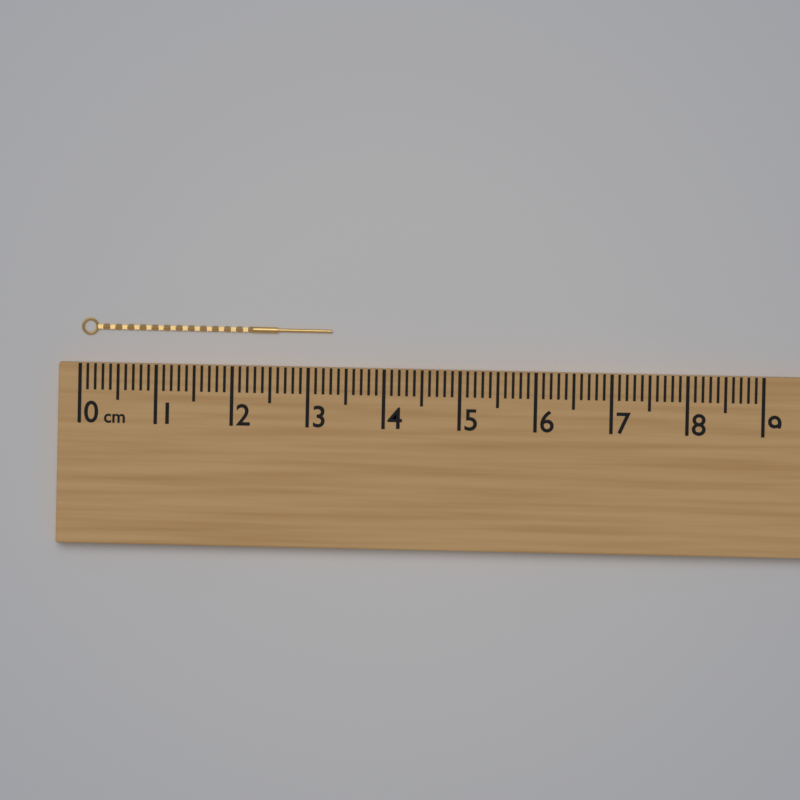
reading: 3.3 cm
